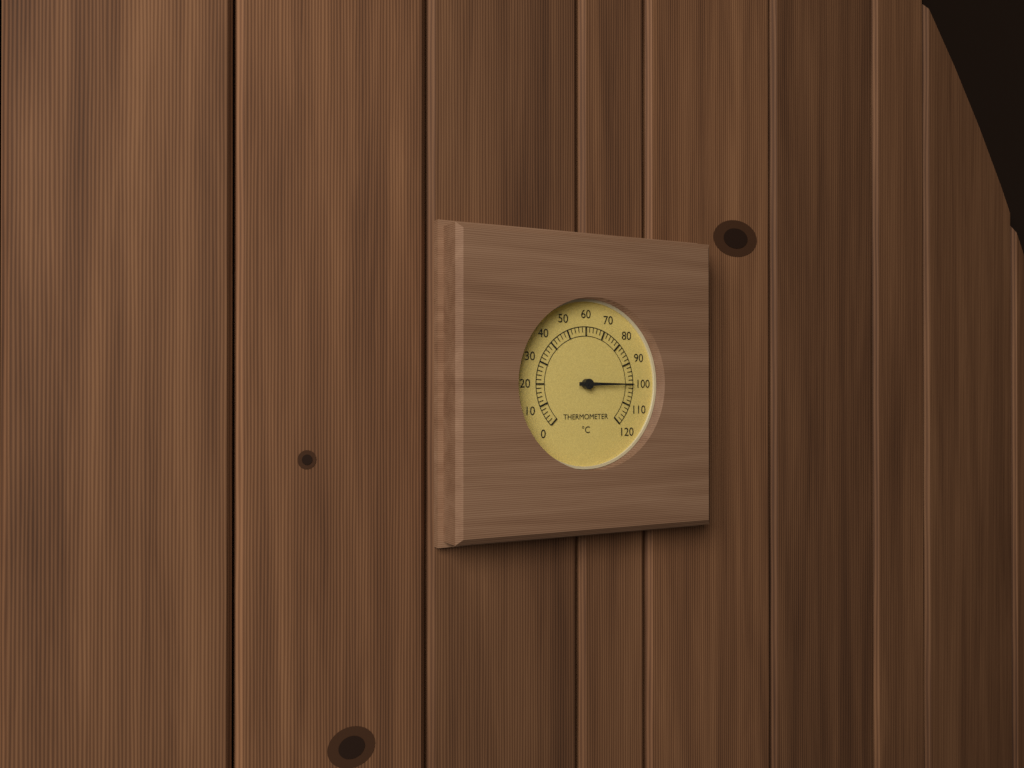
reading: 100 °C
